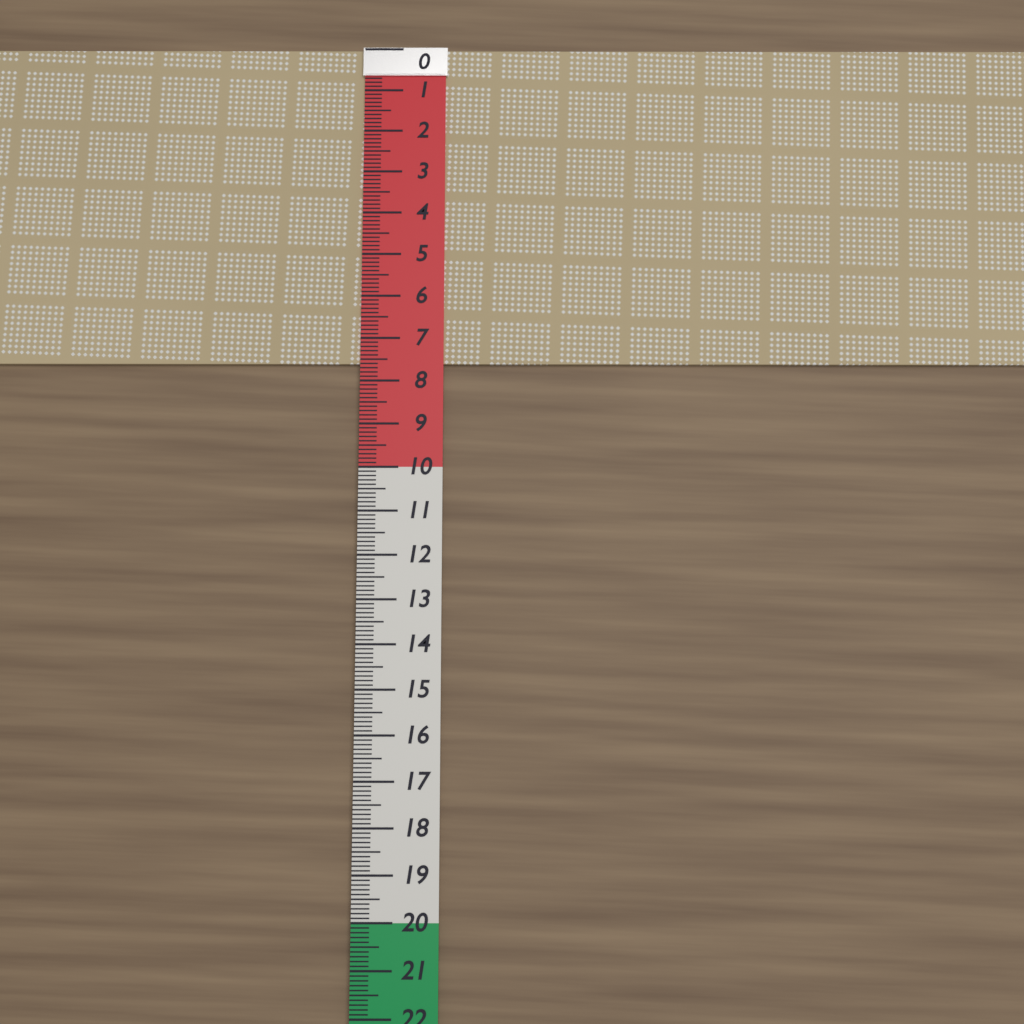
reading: 7.6 (no unit)
